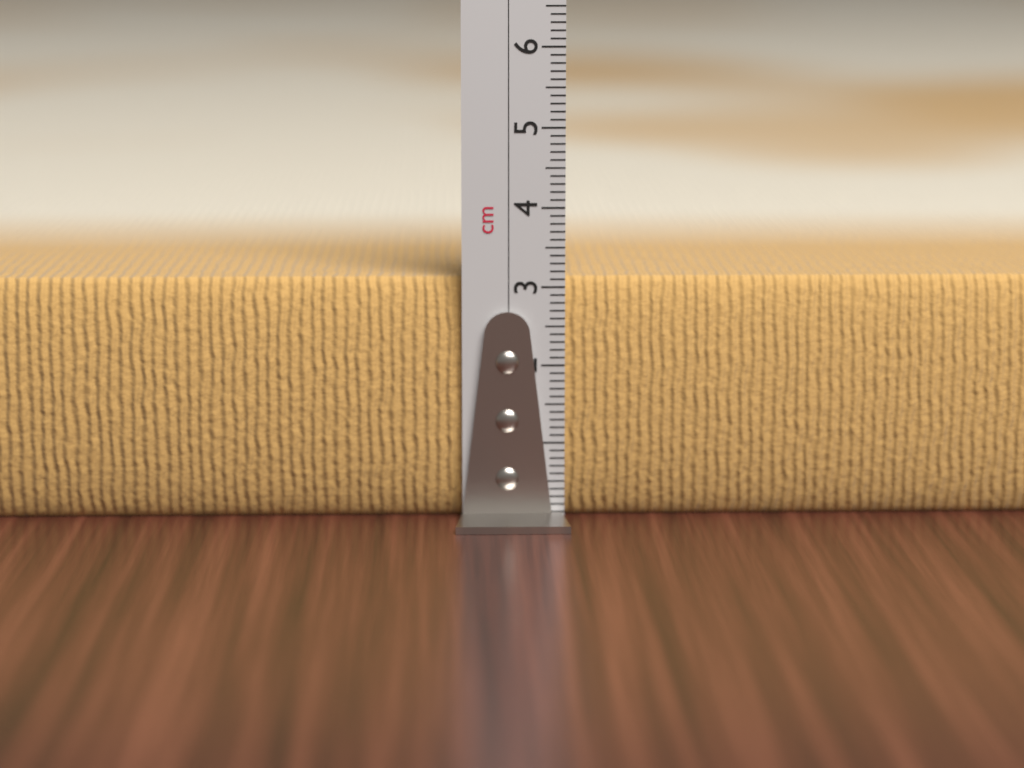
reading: 3.1 cm
